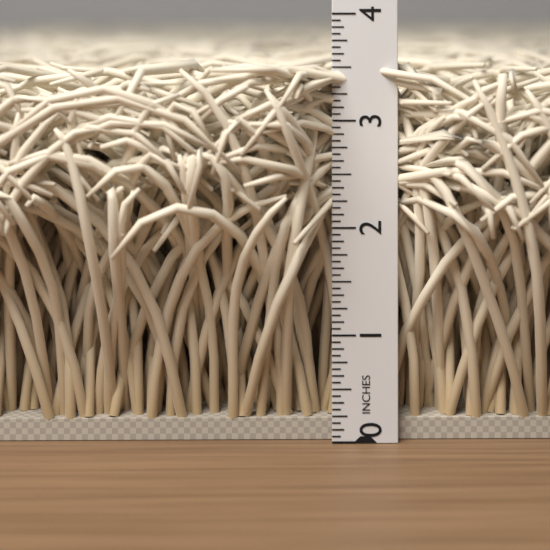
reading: 3.5625 in
